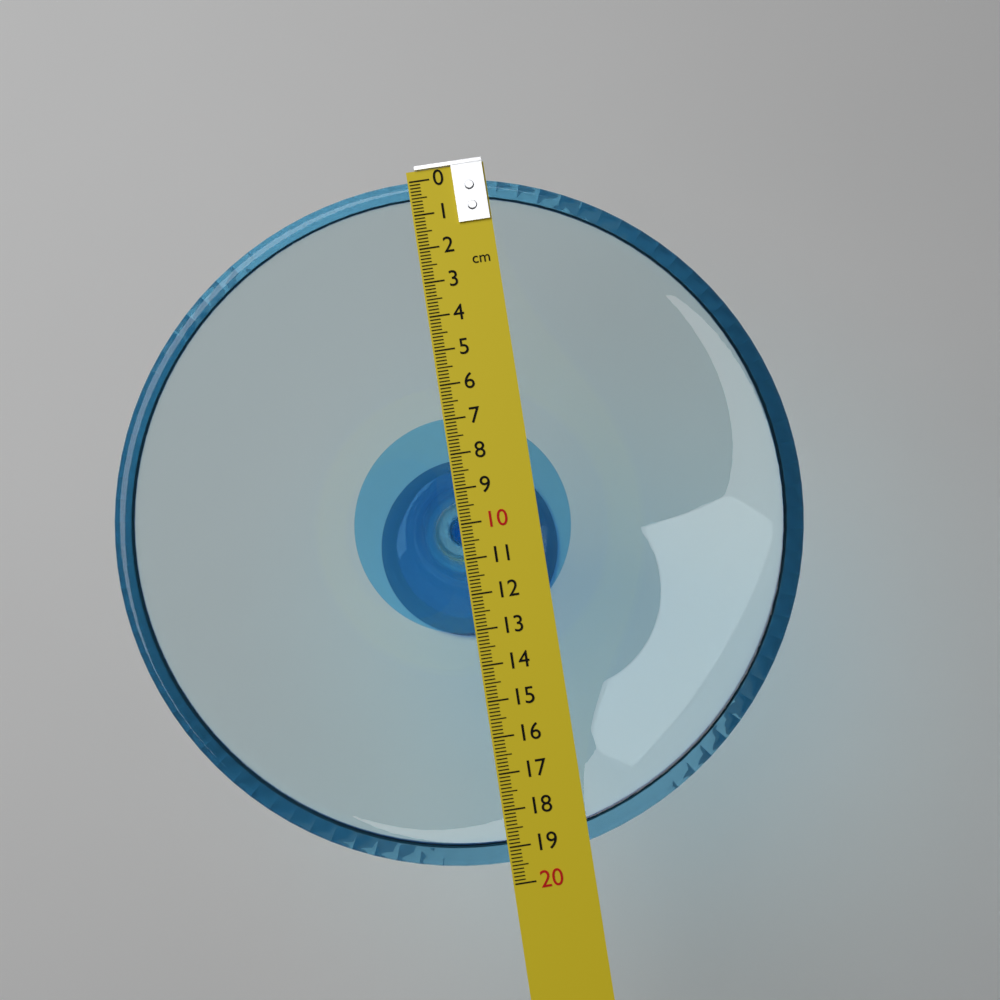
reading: 19.4 cm
